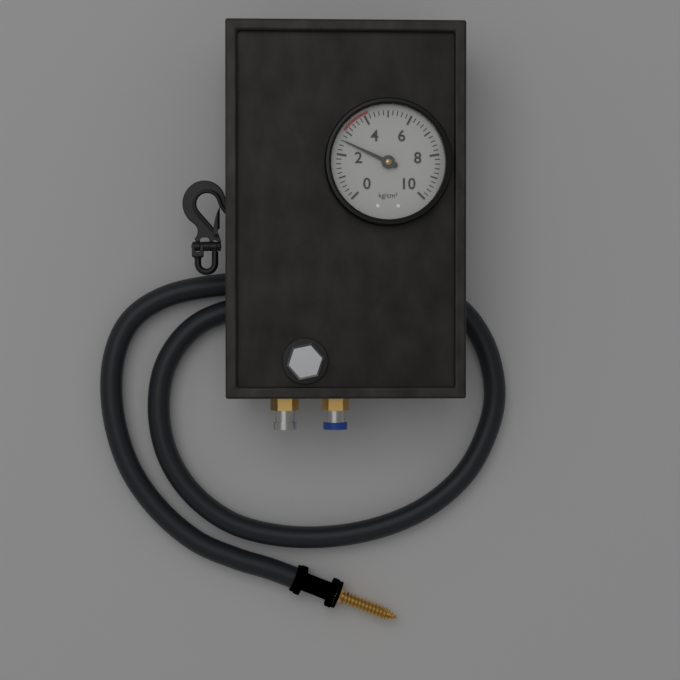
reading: 2.6 kg/cm²
